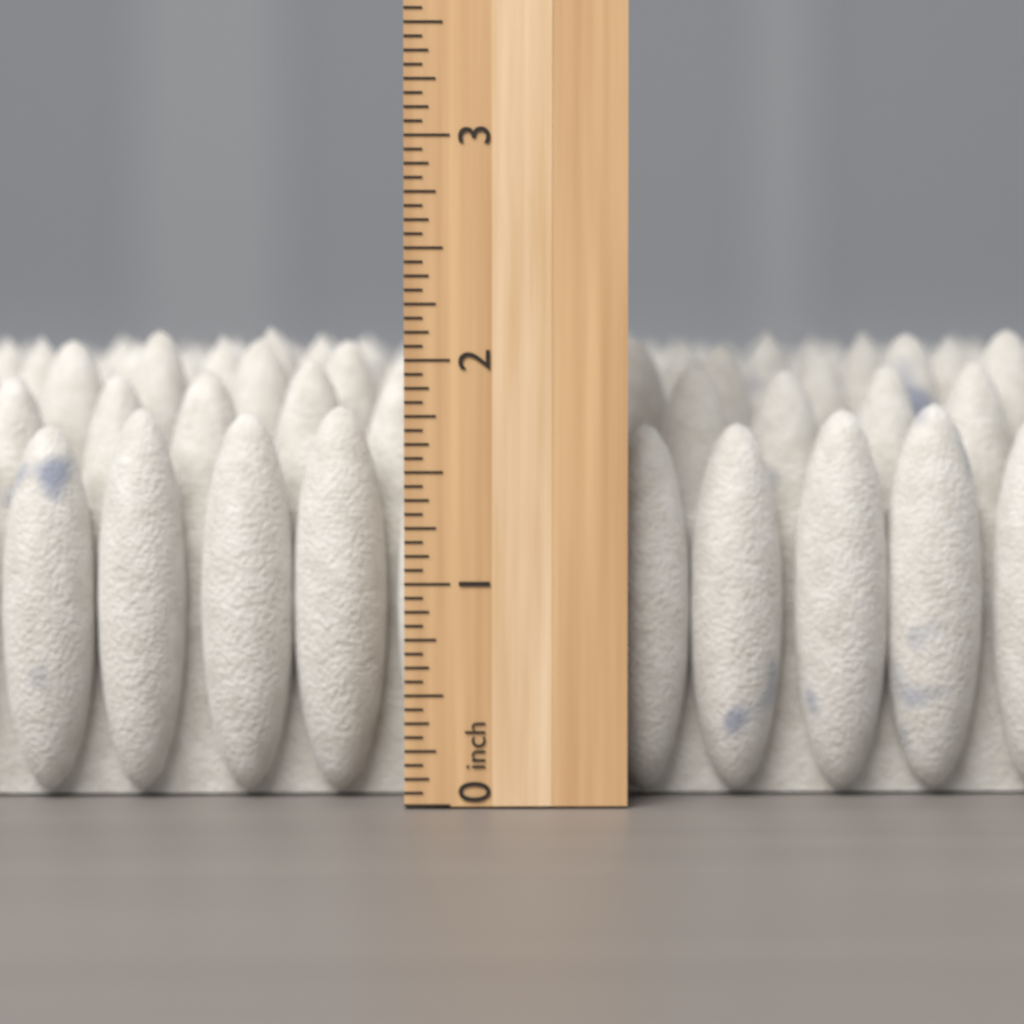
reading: 2.1875 inch
